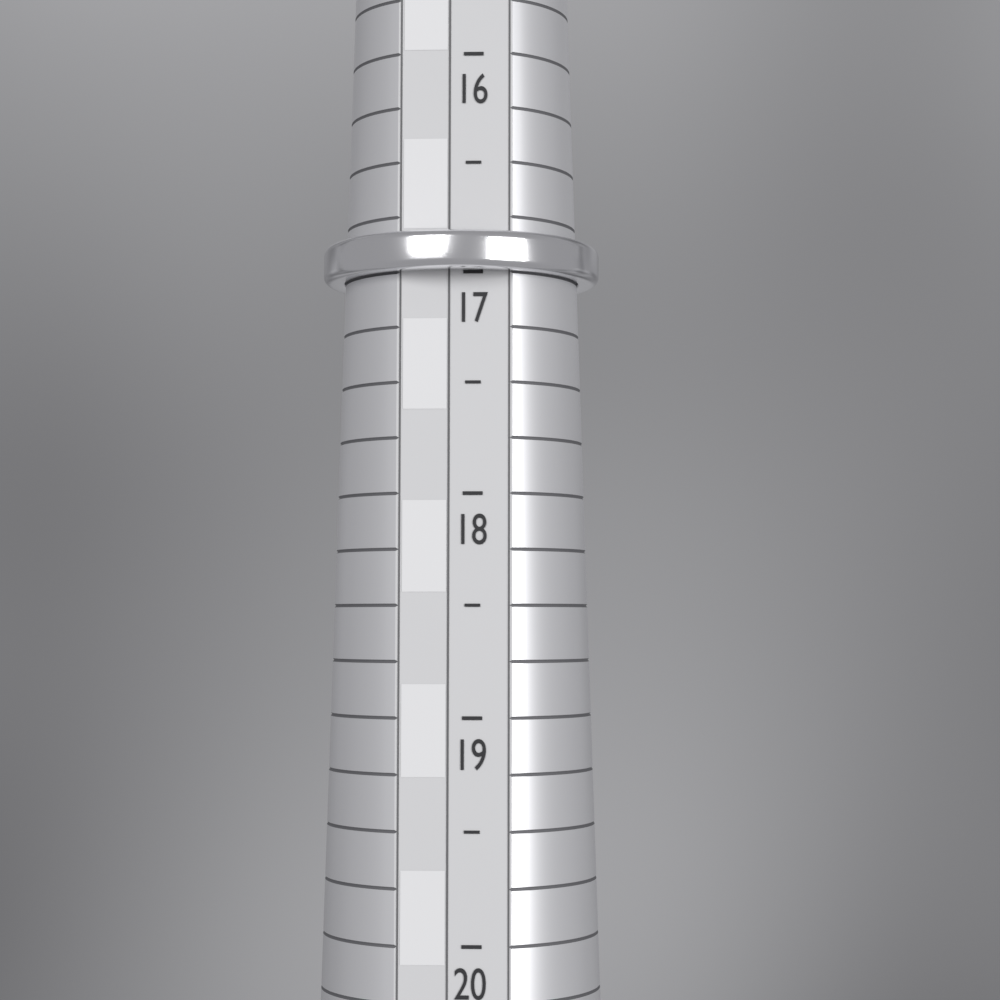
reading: 17.0 (no unit)
